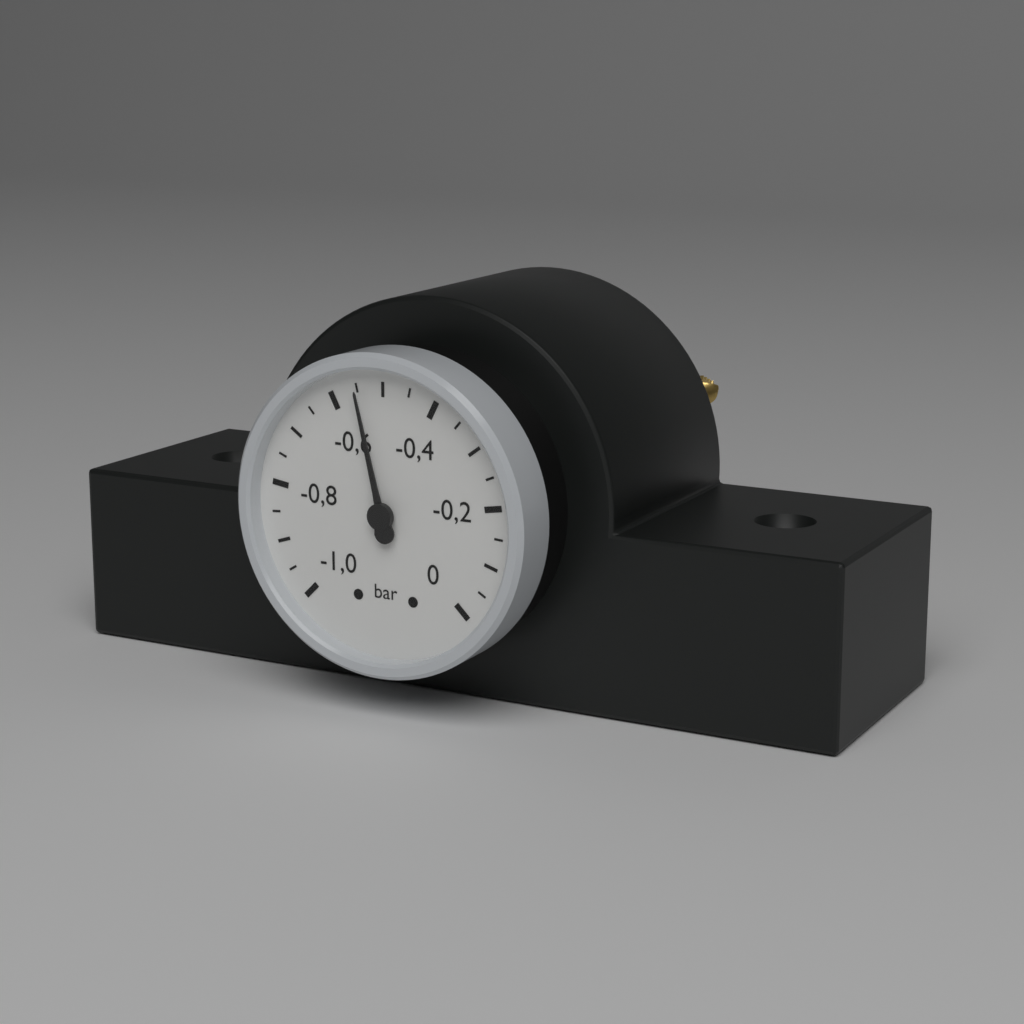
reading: -0.55 bar
